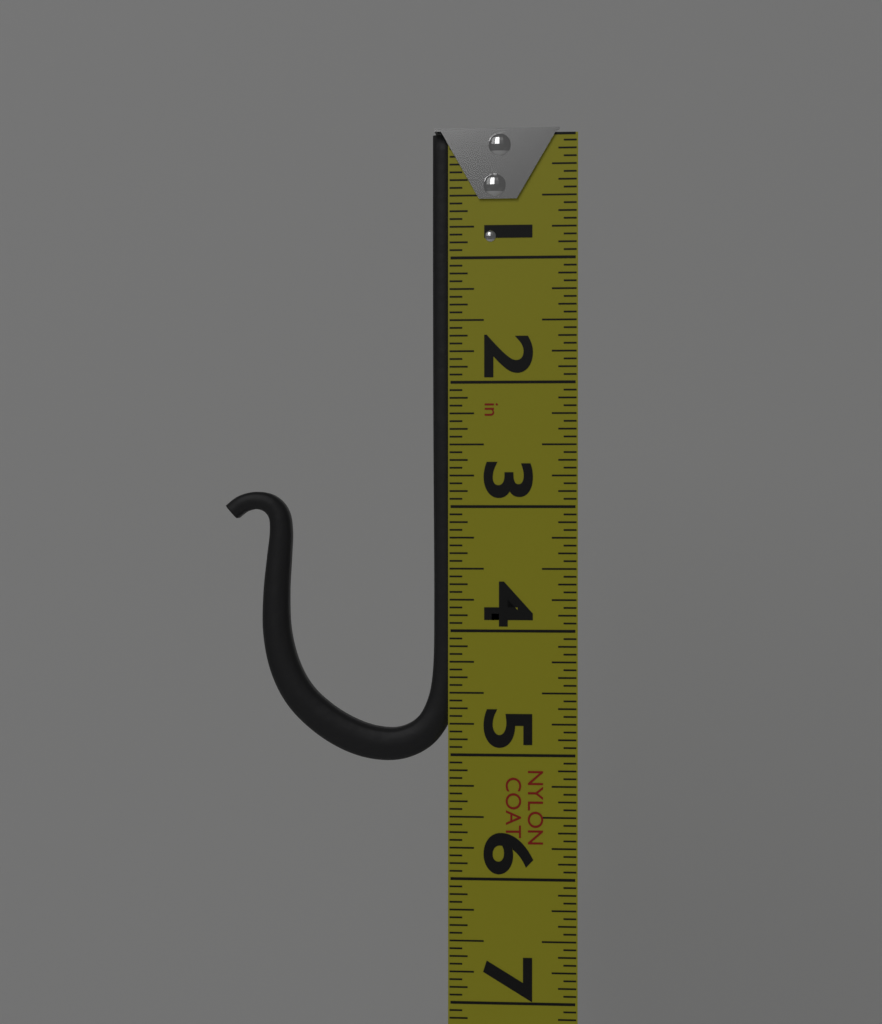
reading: 5.0625 in
